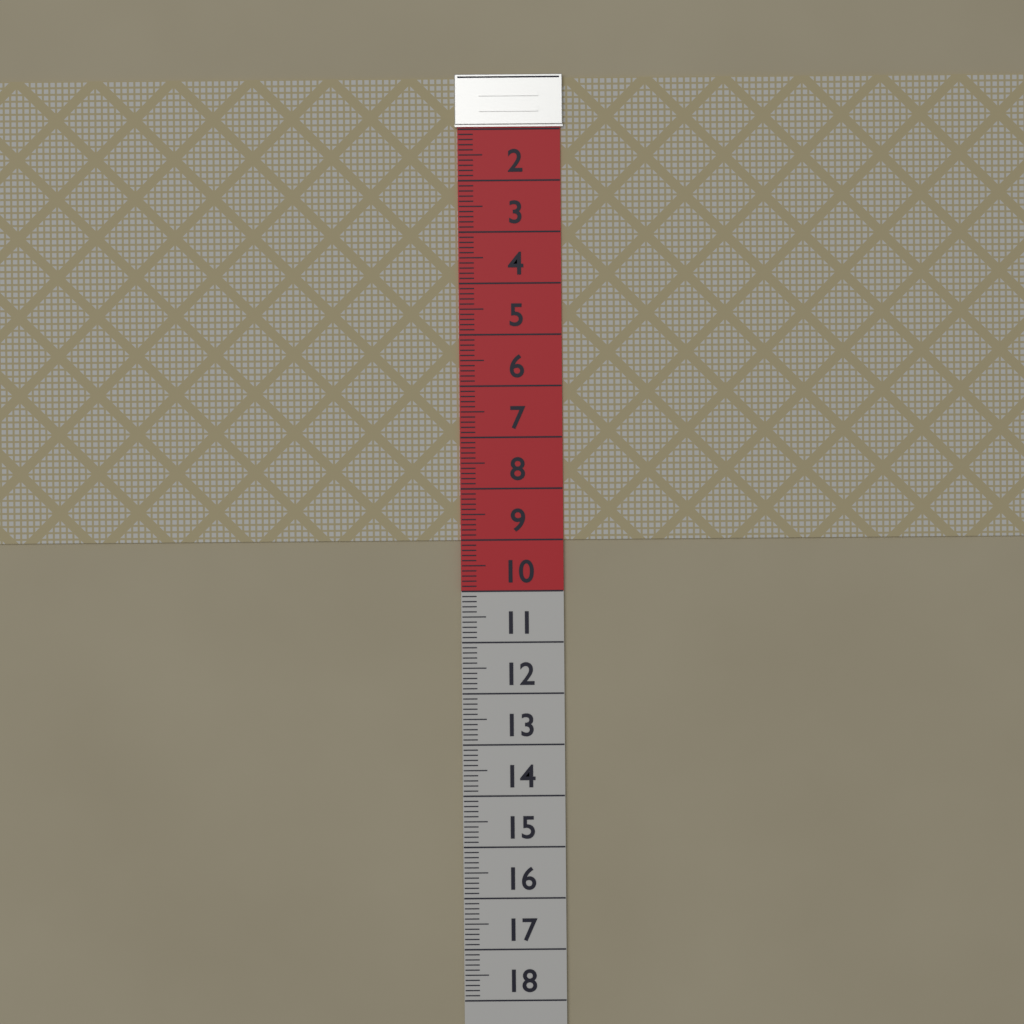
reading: 9.0 (no unit)
